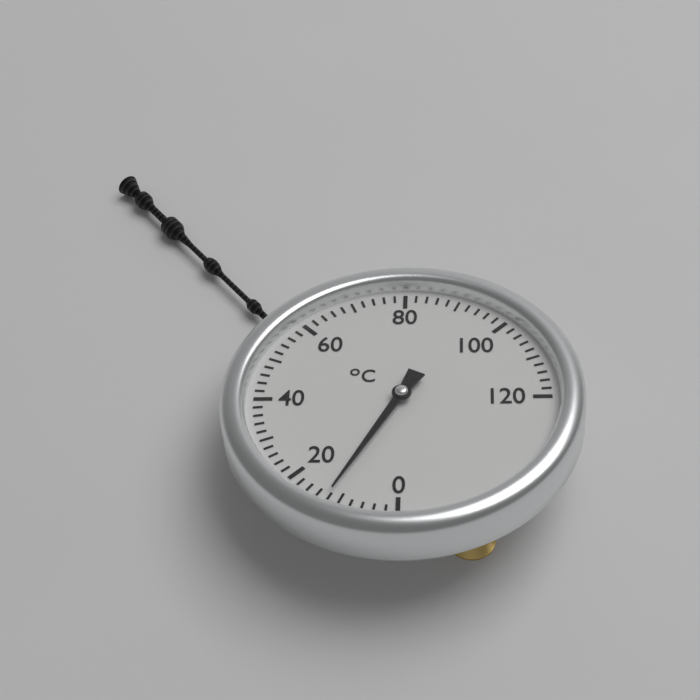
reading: 12 °C
